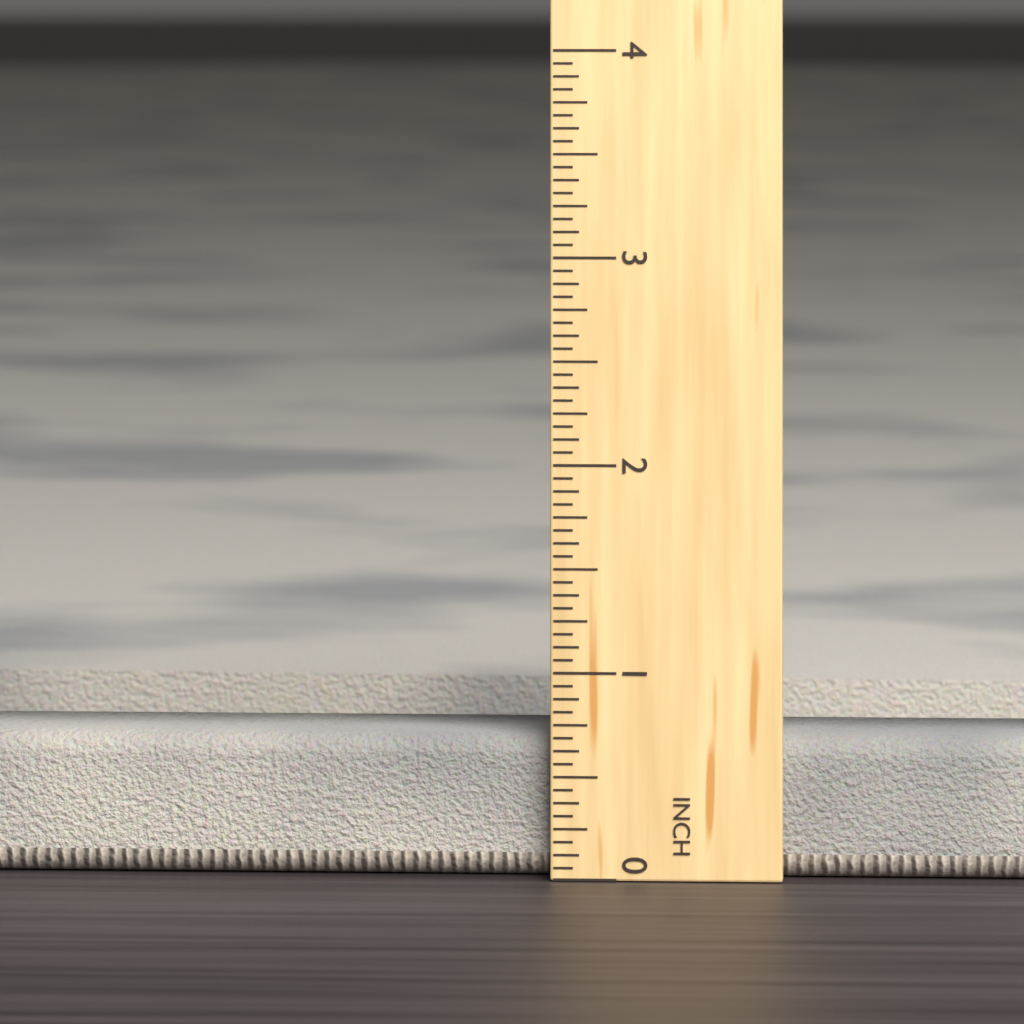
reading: 0.6875 in
